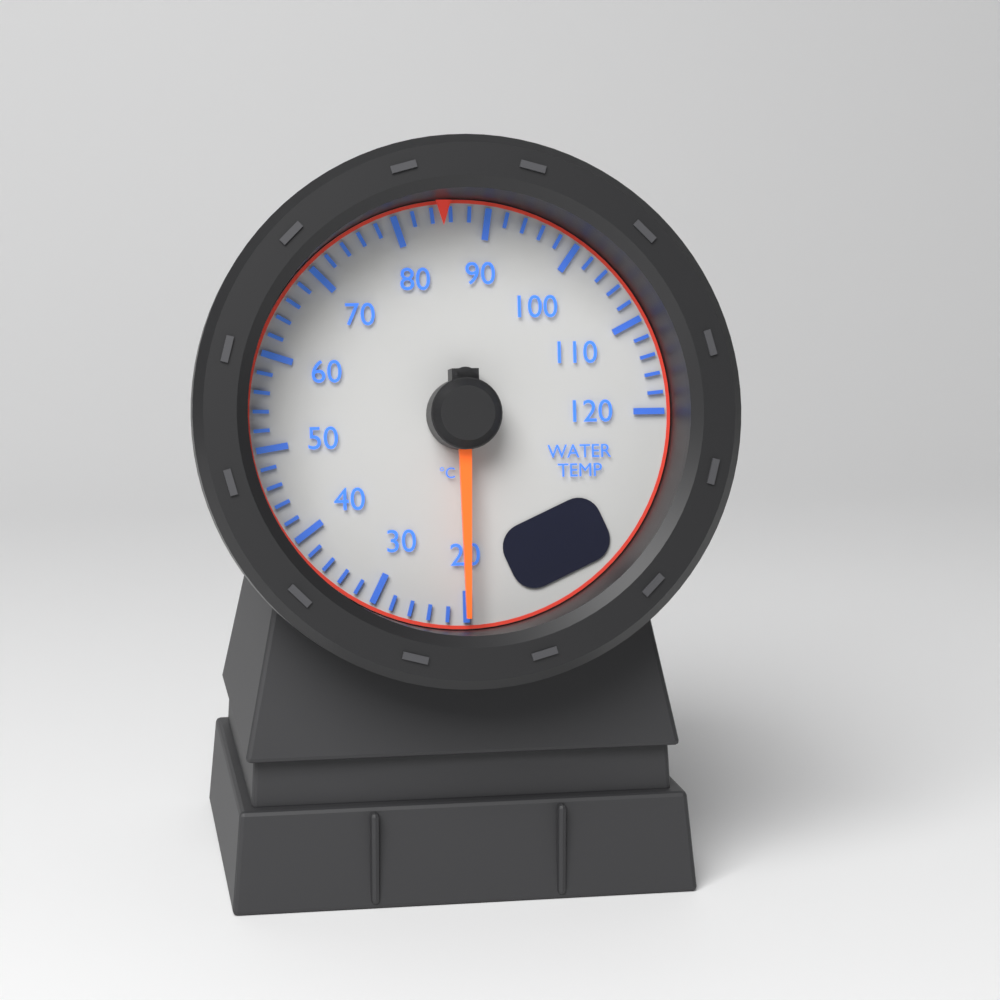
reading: 20 °C
